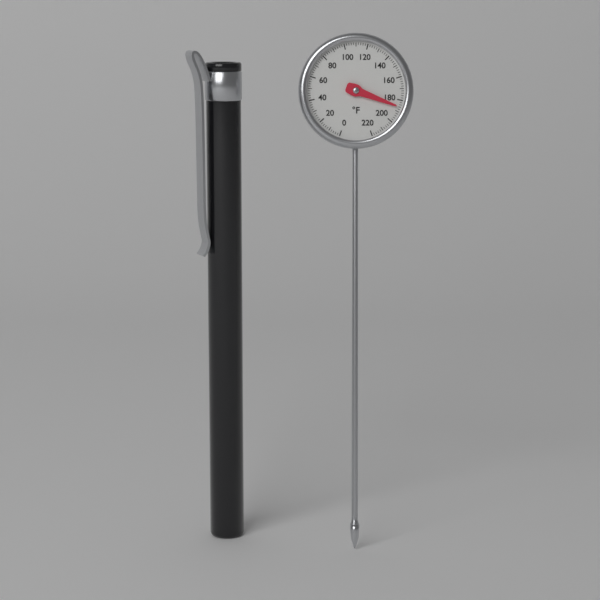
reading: 186 °F
